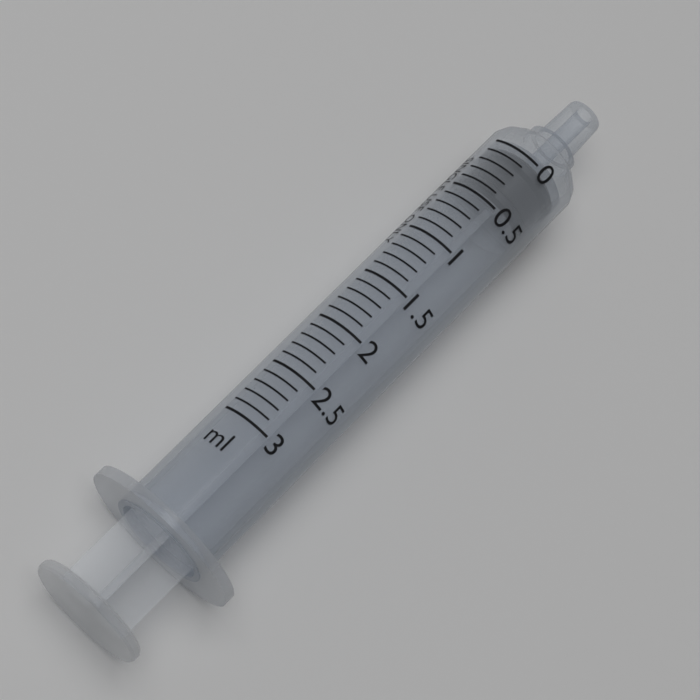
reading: 0.0 ml
